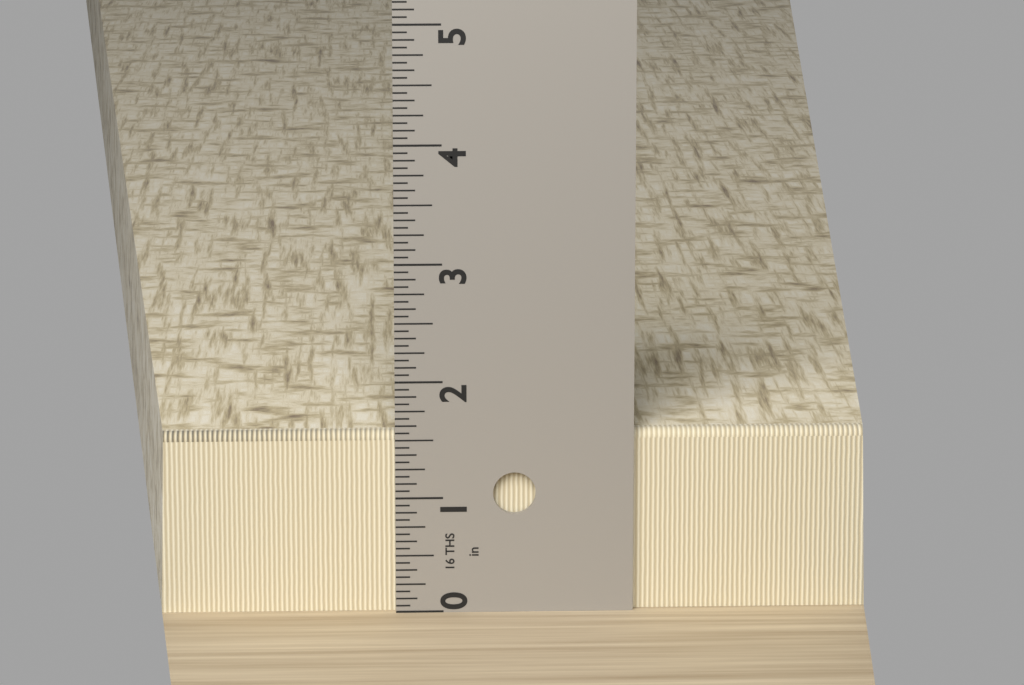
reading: 1.5625 in
